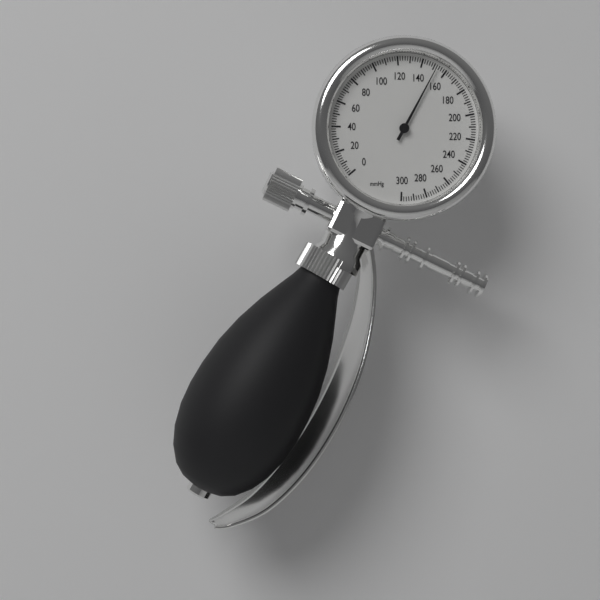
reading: 152 mmHg
